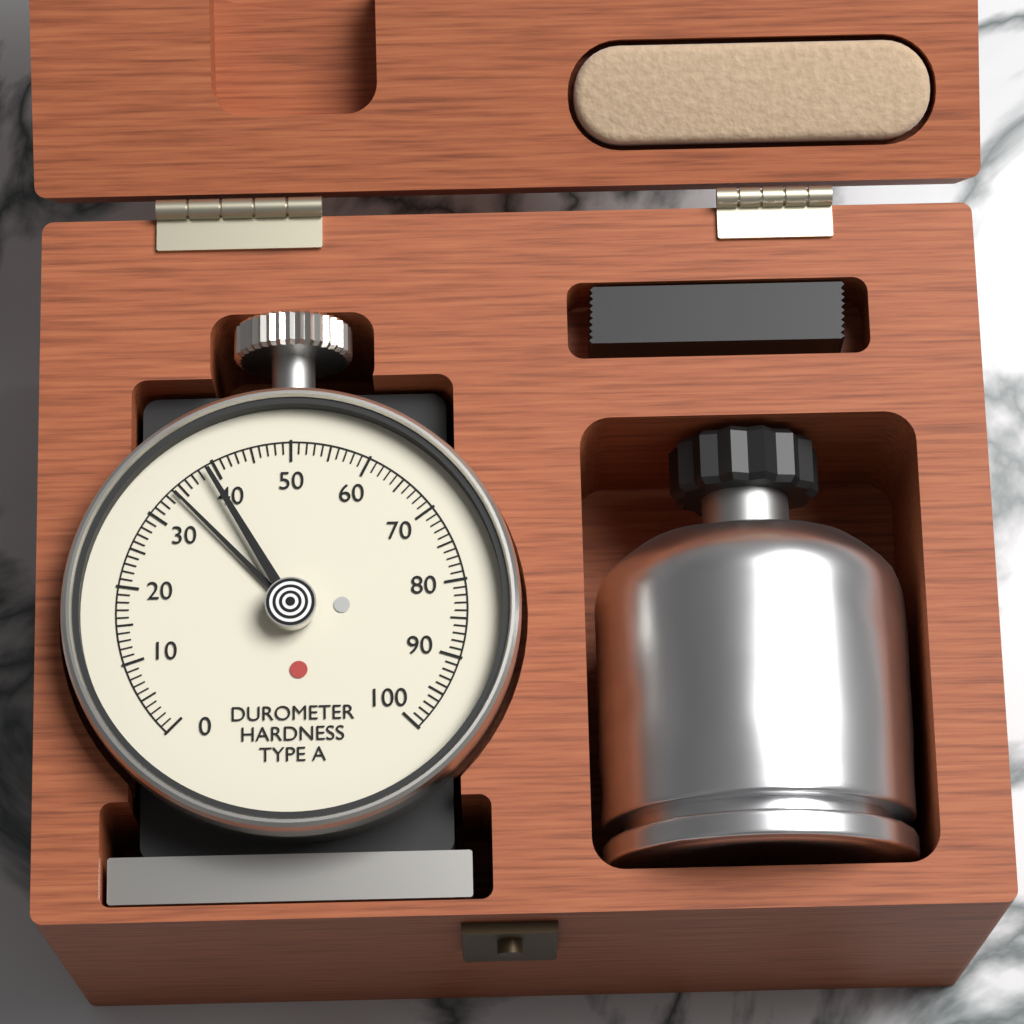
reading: 34 Shore A
